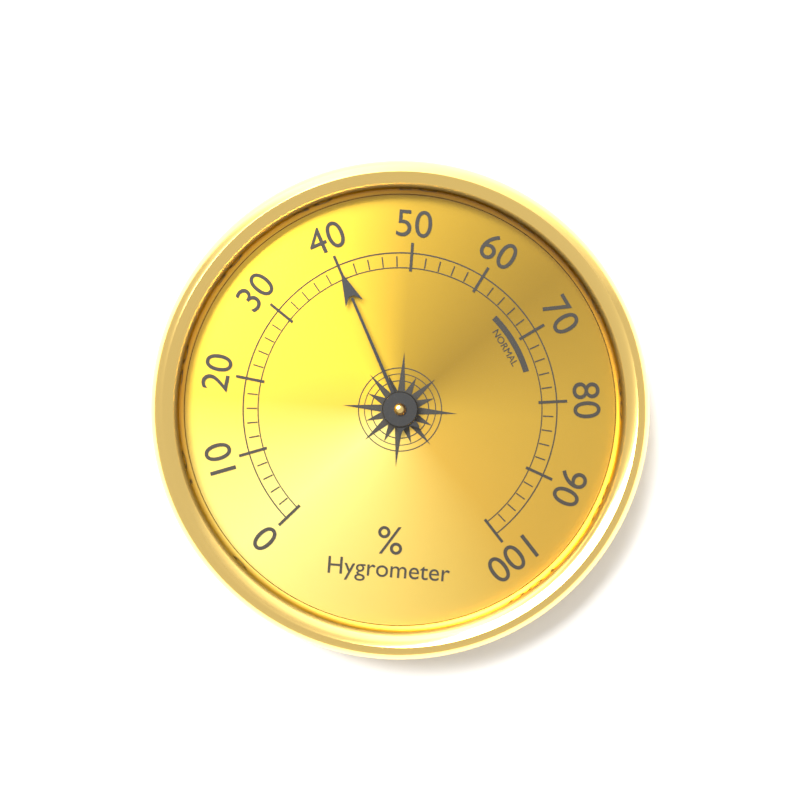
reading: 40 %
